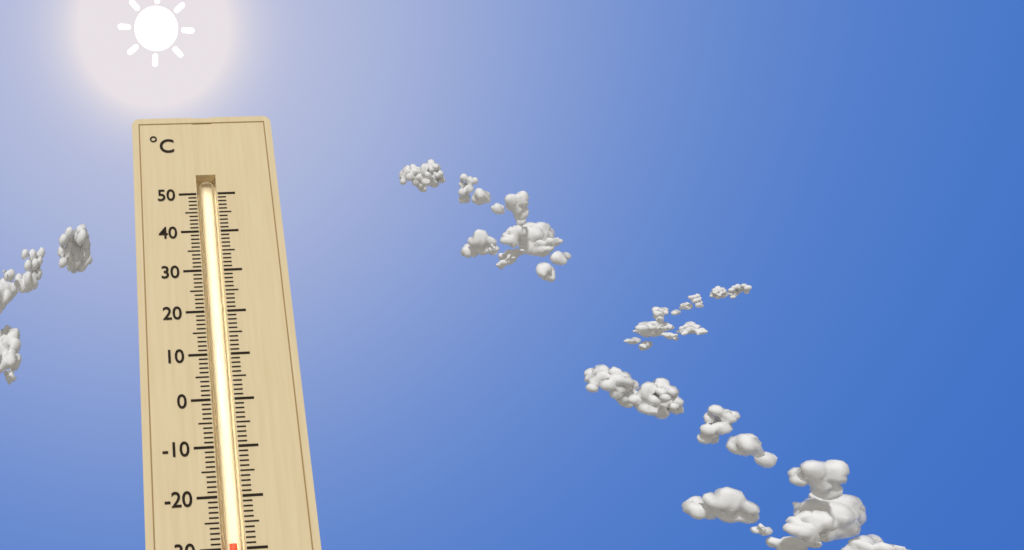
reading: -29 °C
